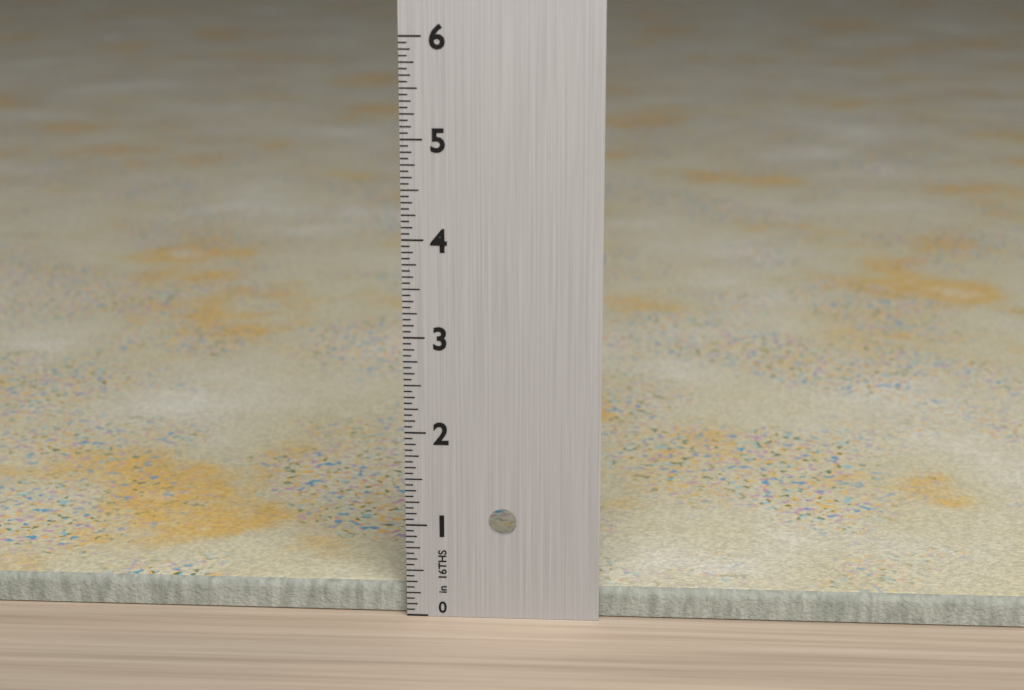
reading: 0.3125 in
